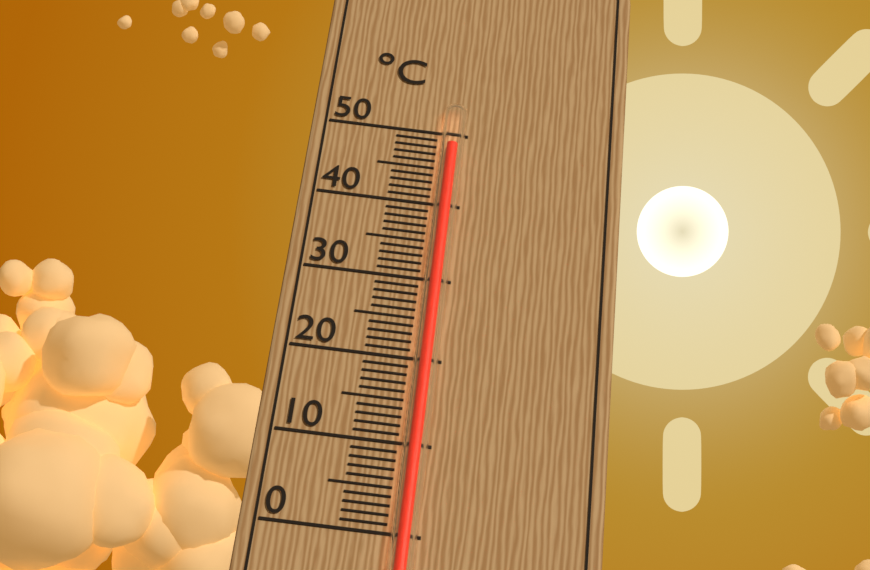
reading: 48 °C
